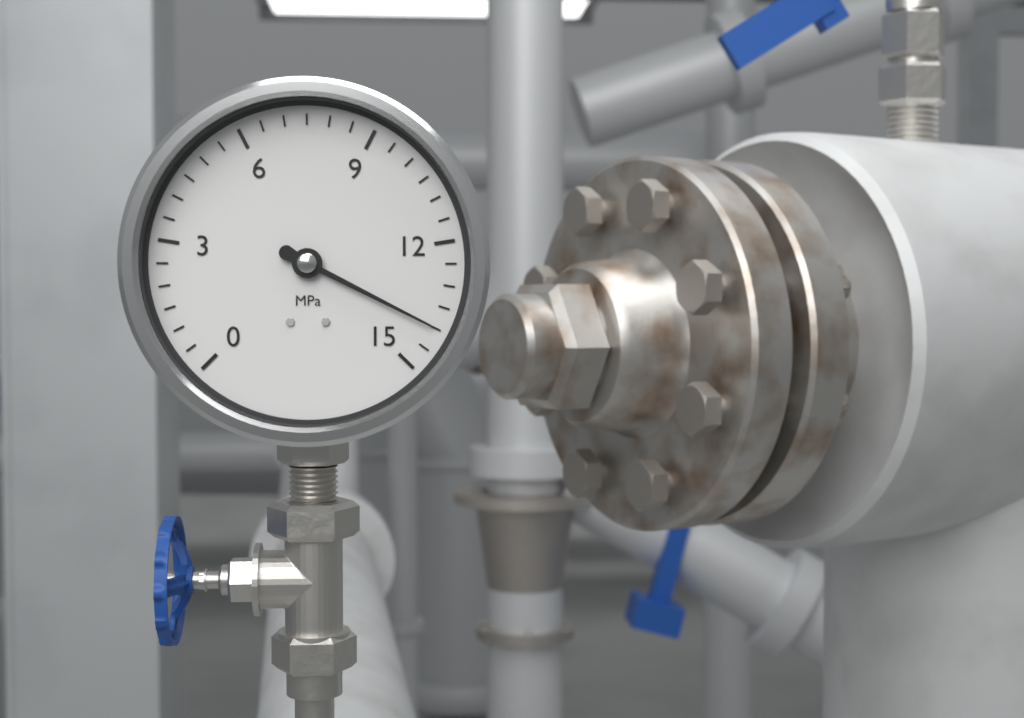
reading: 14.0 MPa
